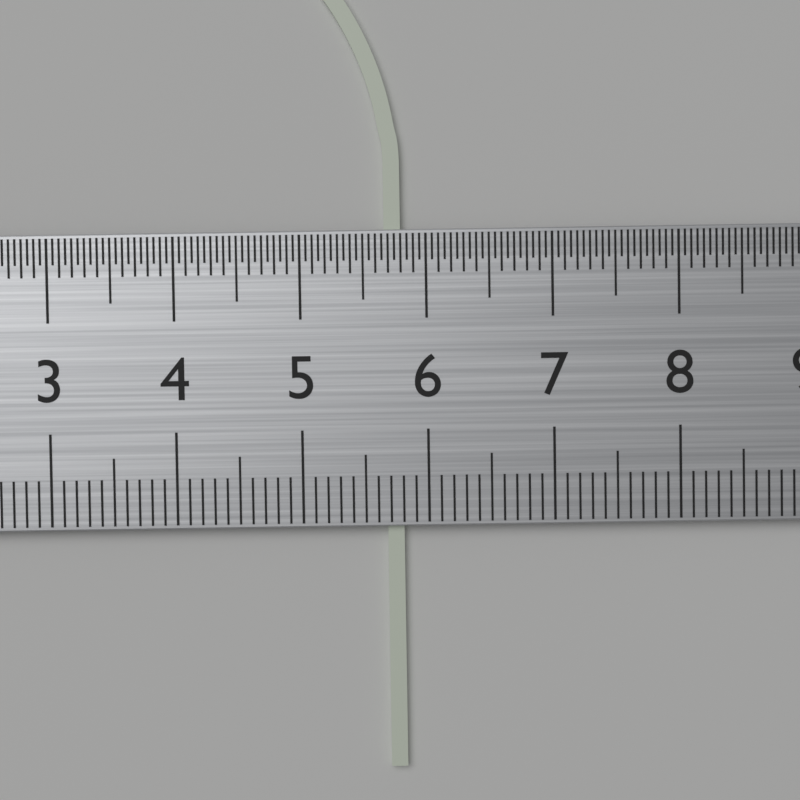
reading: 5.8 cm
